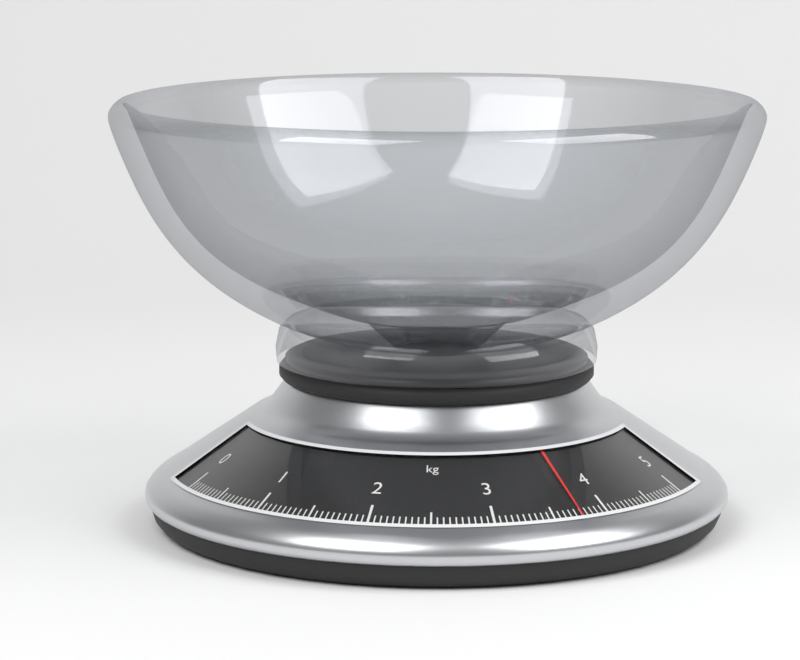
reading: 3.75 kg
